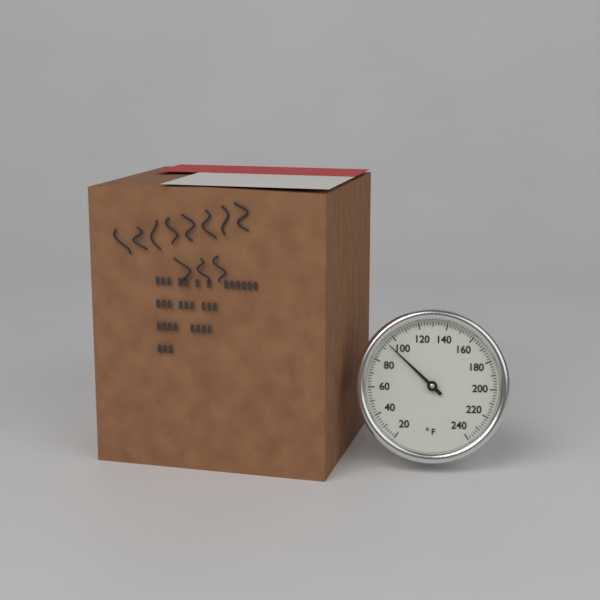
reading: 94 °F
